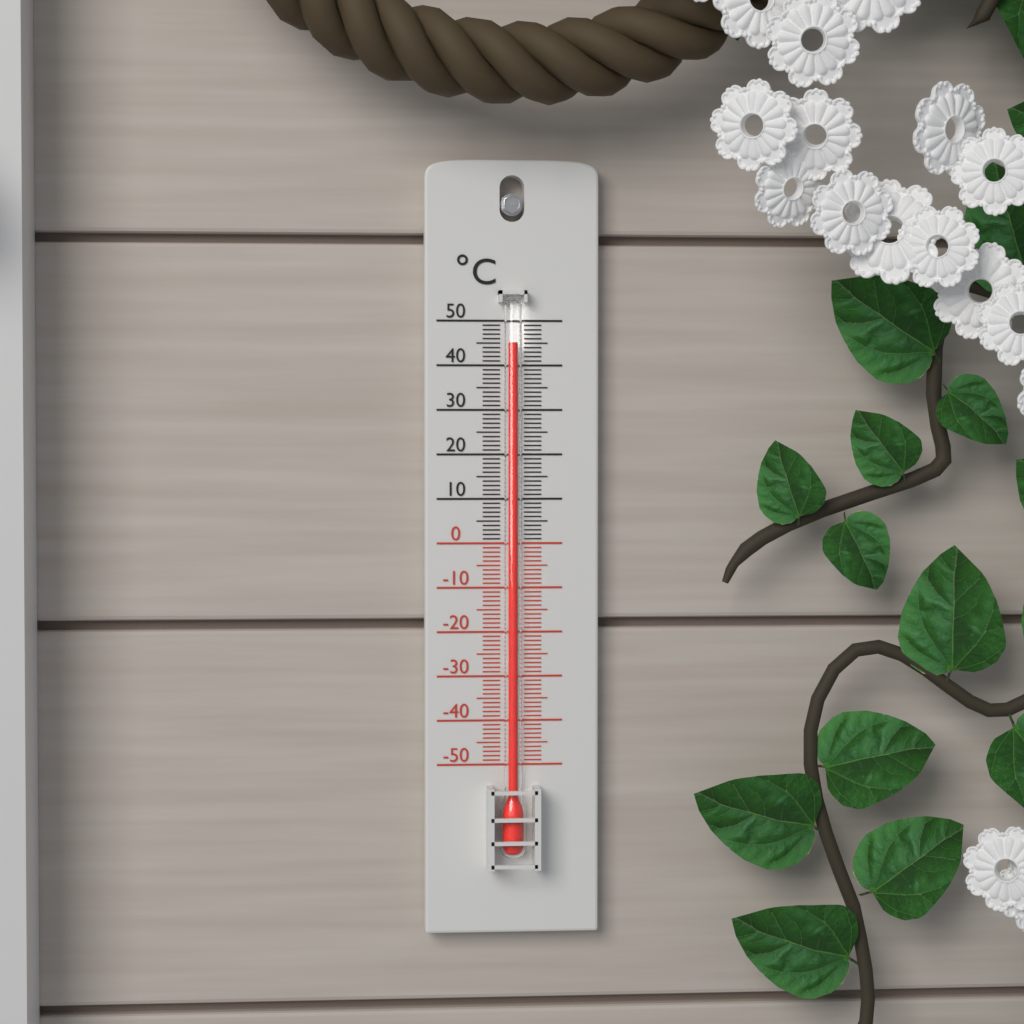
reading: 45 °C
